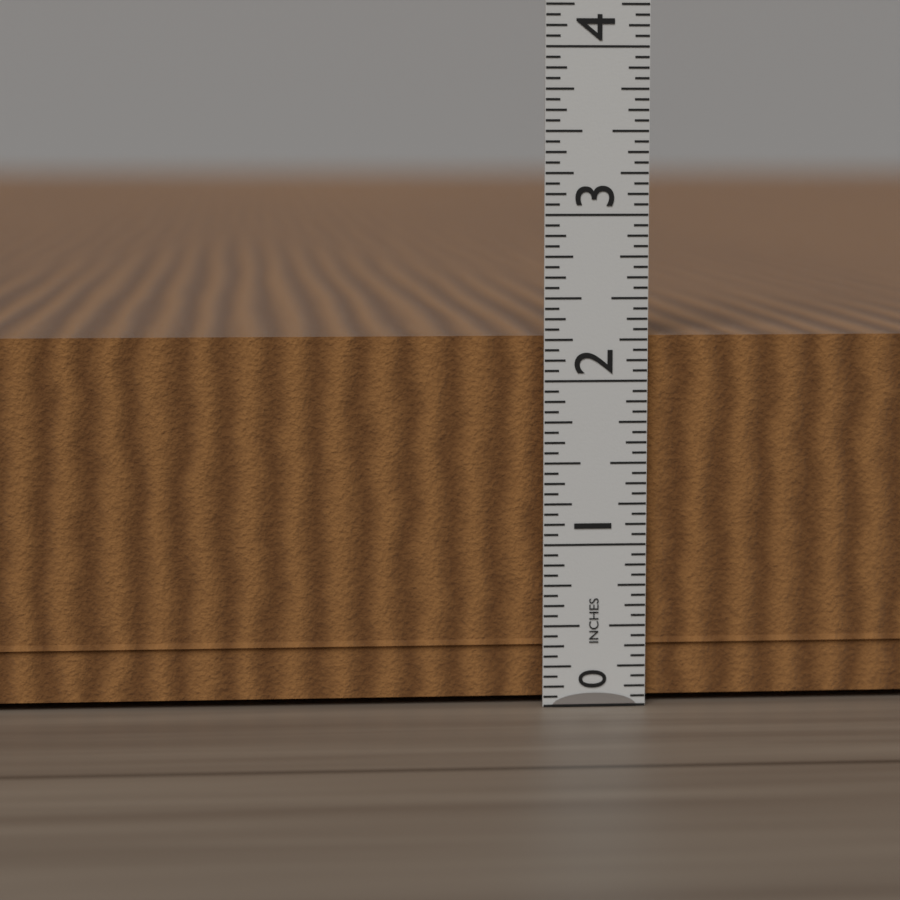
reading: 2.3125 in
